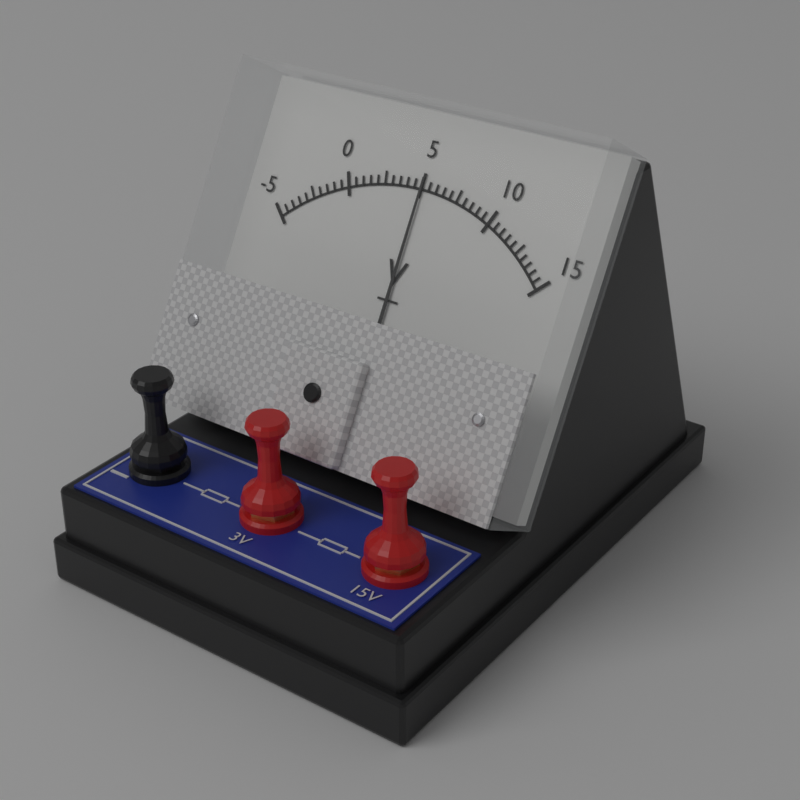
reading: 5.0 V
